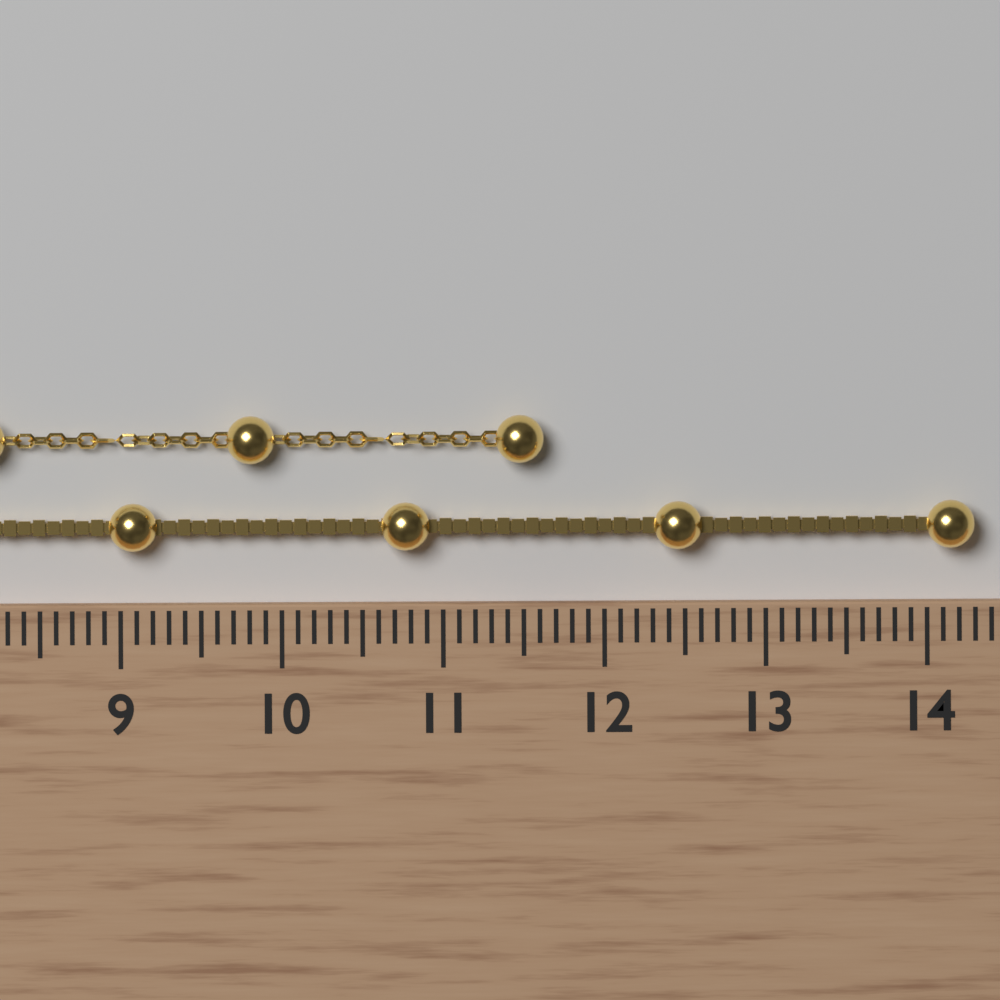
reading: 14.3 cm
